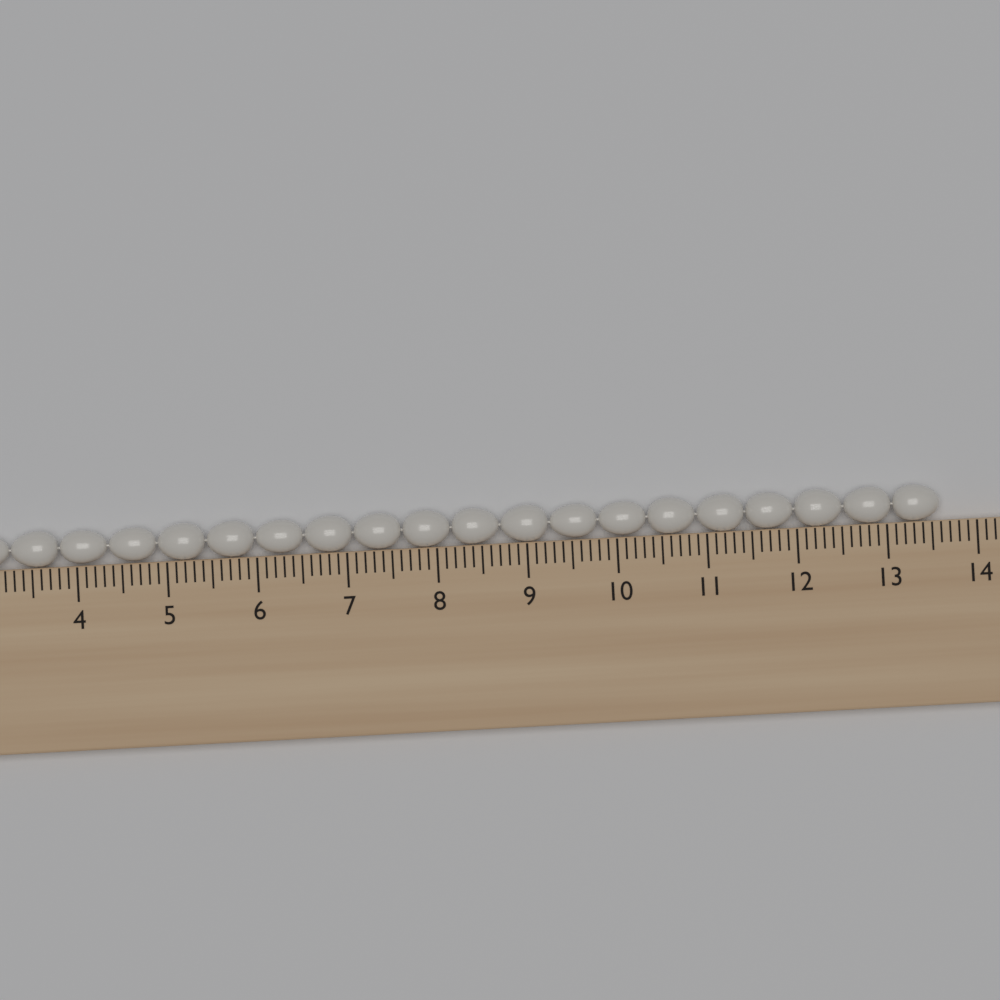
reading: 13.6 cm
